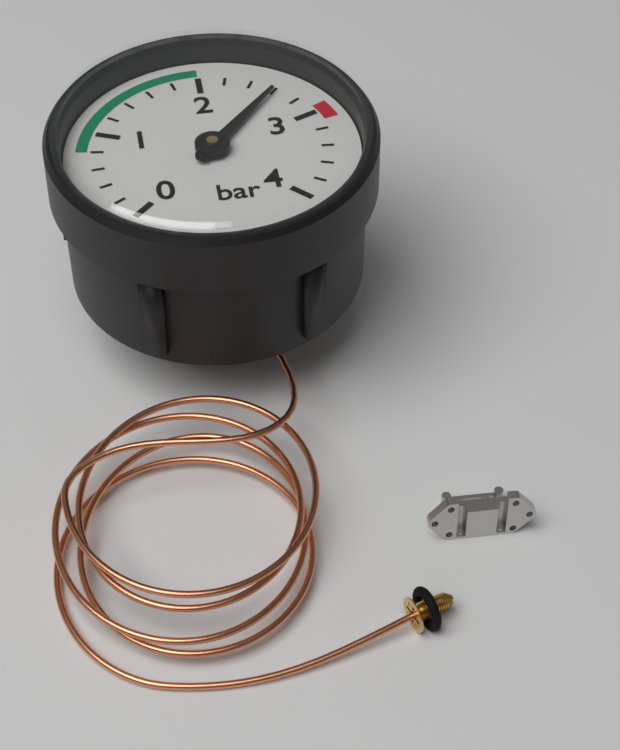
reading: 2.6 bar
